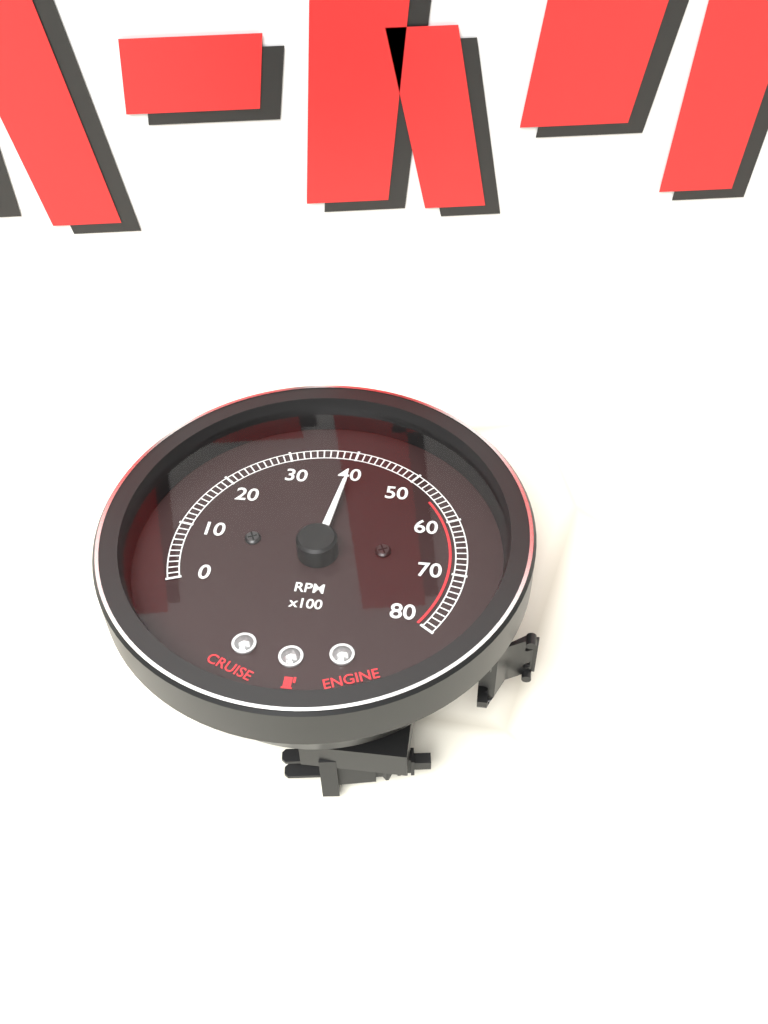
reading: 4000 RPM
